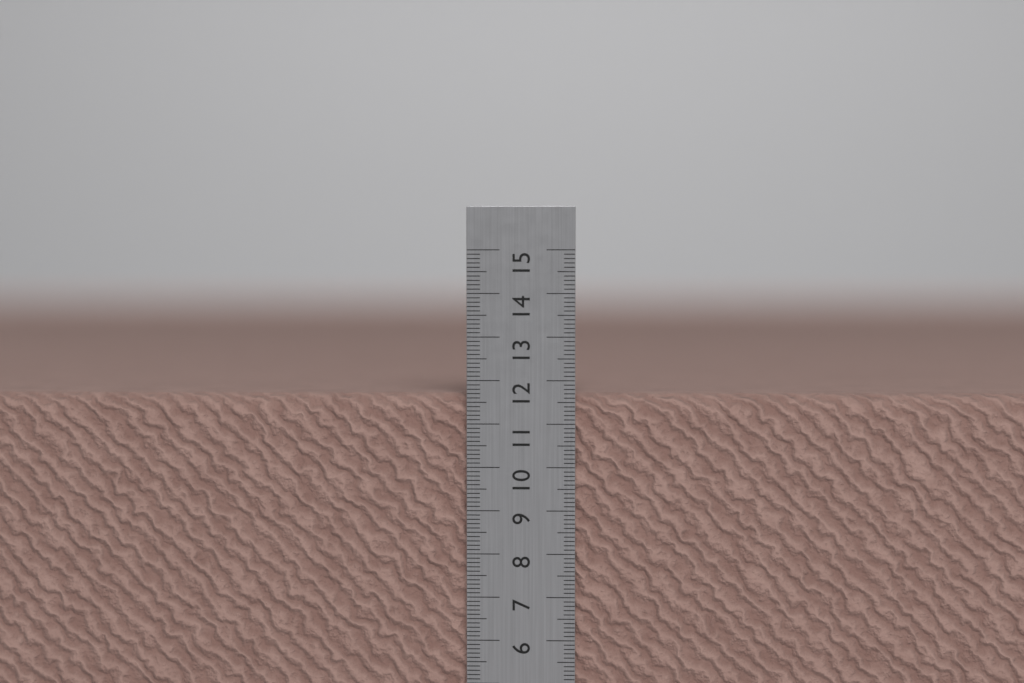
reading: 11.7 cm
